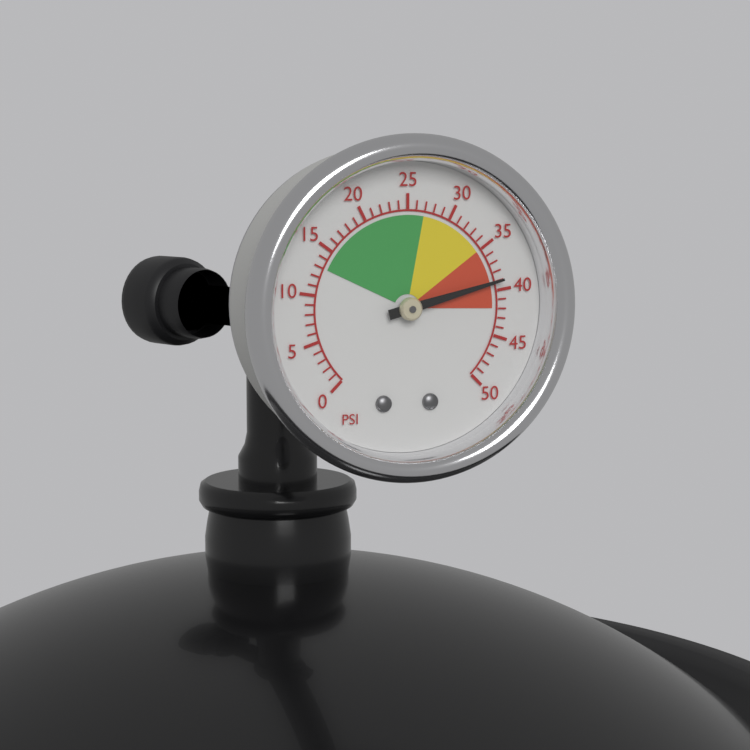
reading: 39 psi
